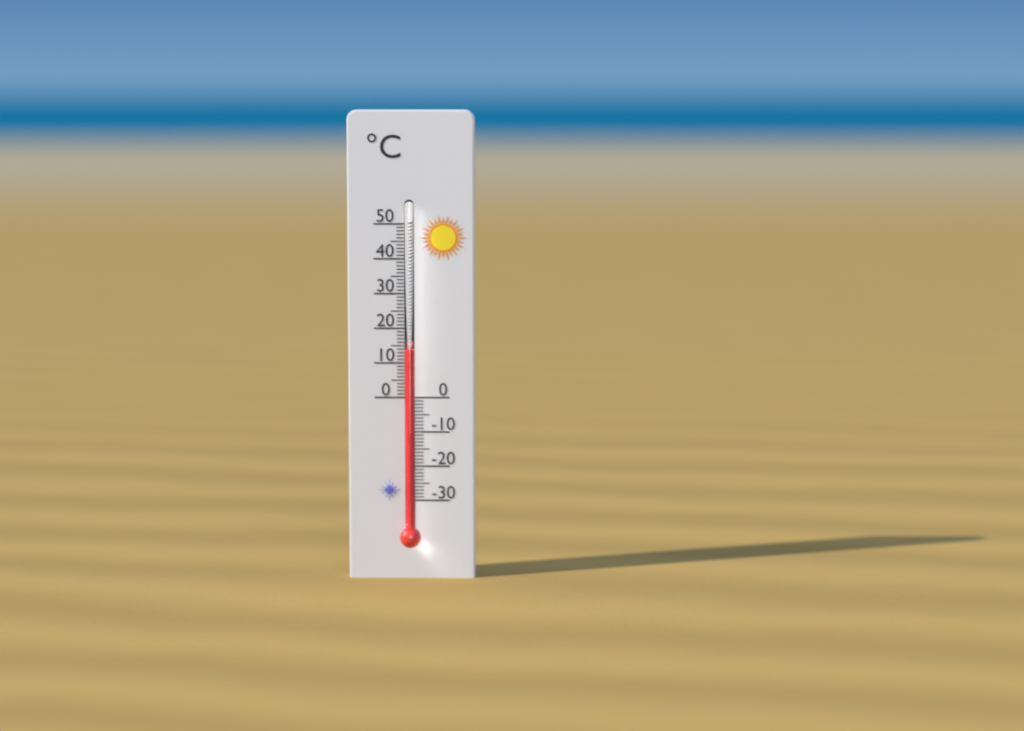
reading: 14 °C
